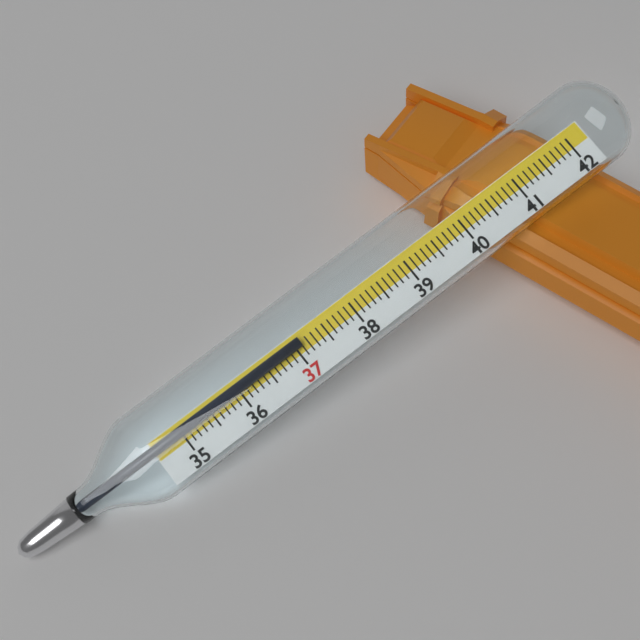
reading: 37.1 (no unit)
